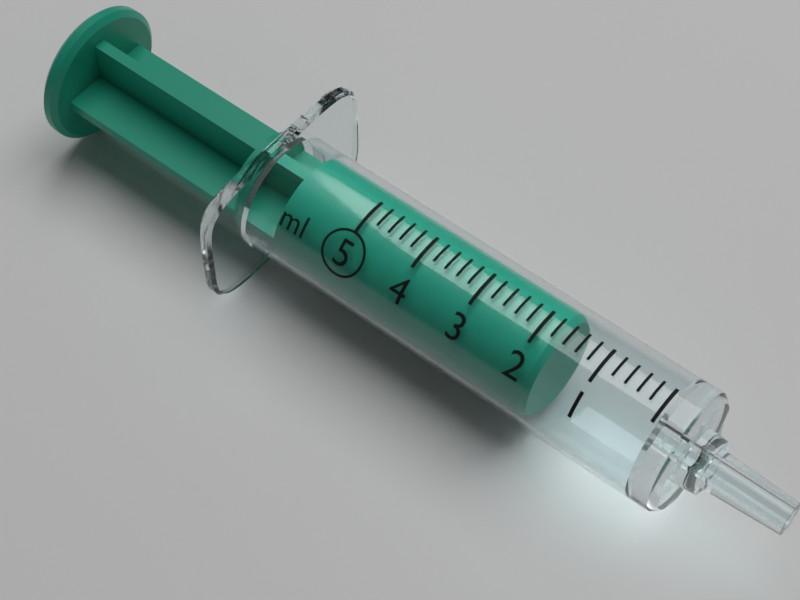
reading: 1.7 ml
